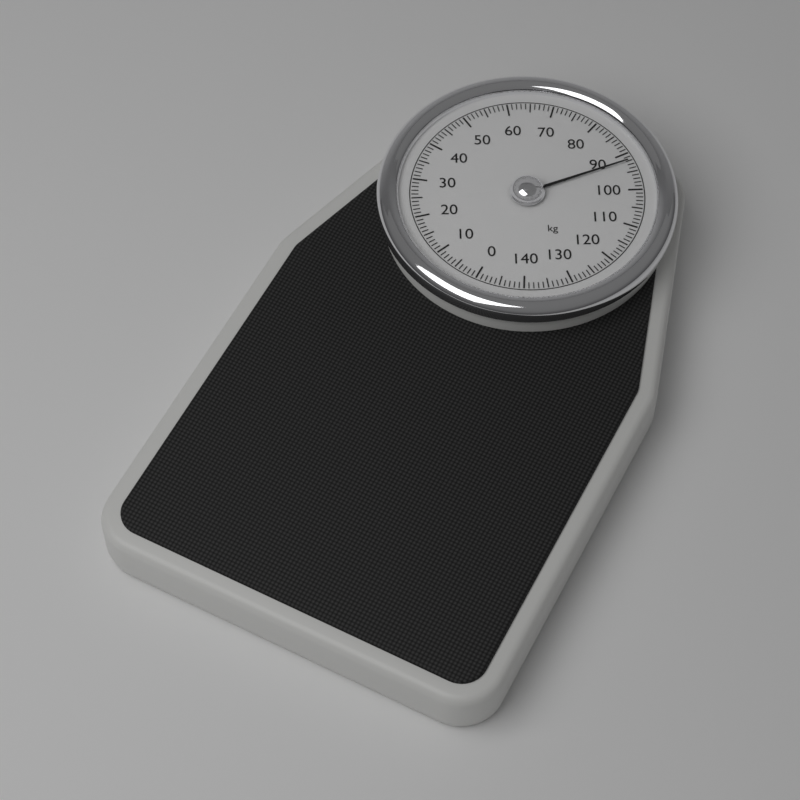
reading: 92 kg
